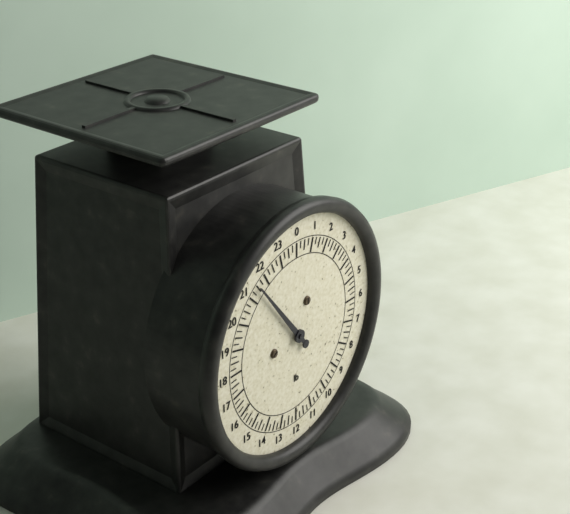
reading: 21.50 lb
